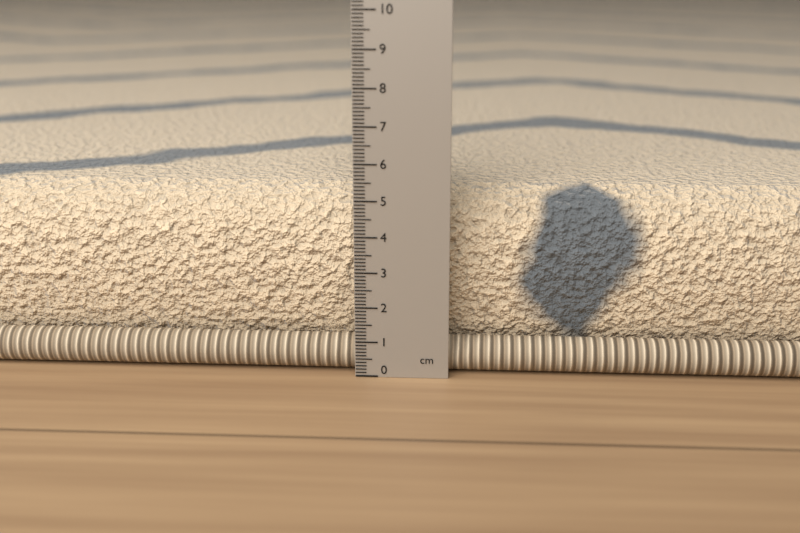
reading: 5.1 cm
